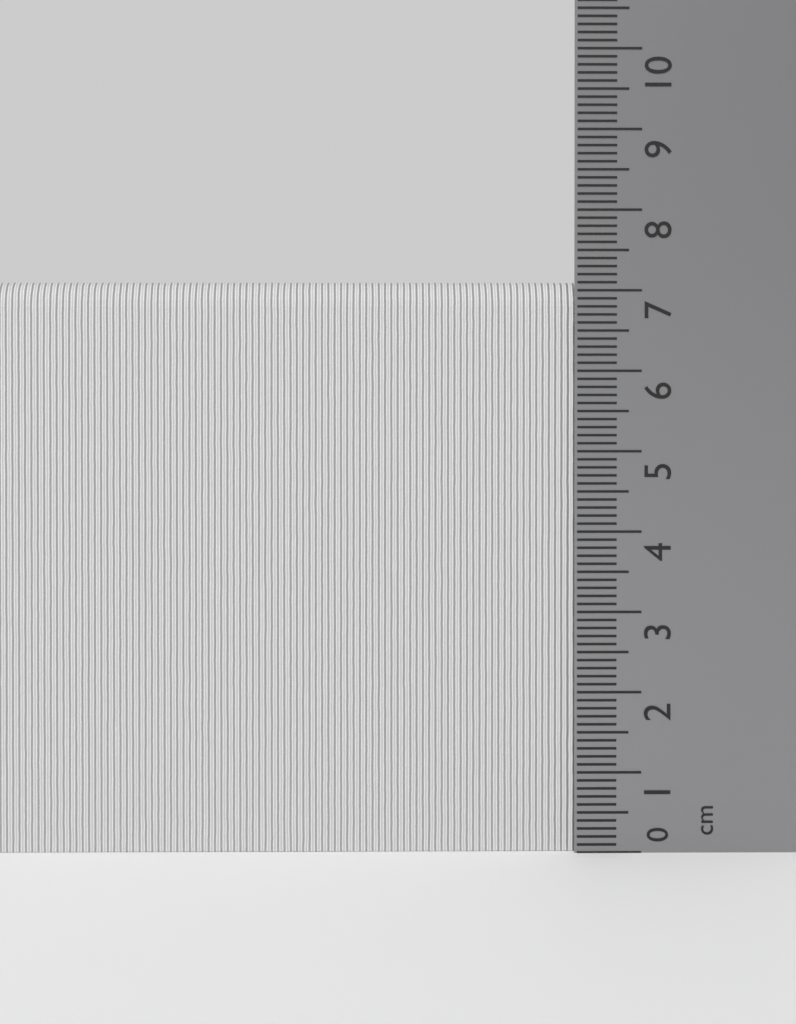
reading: 7.1 cm
